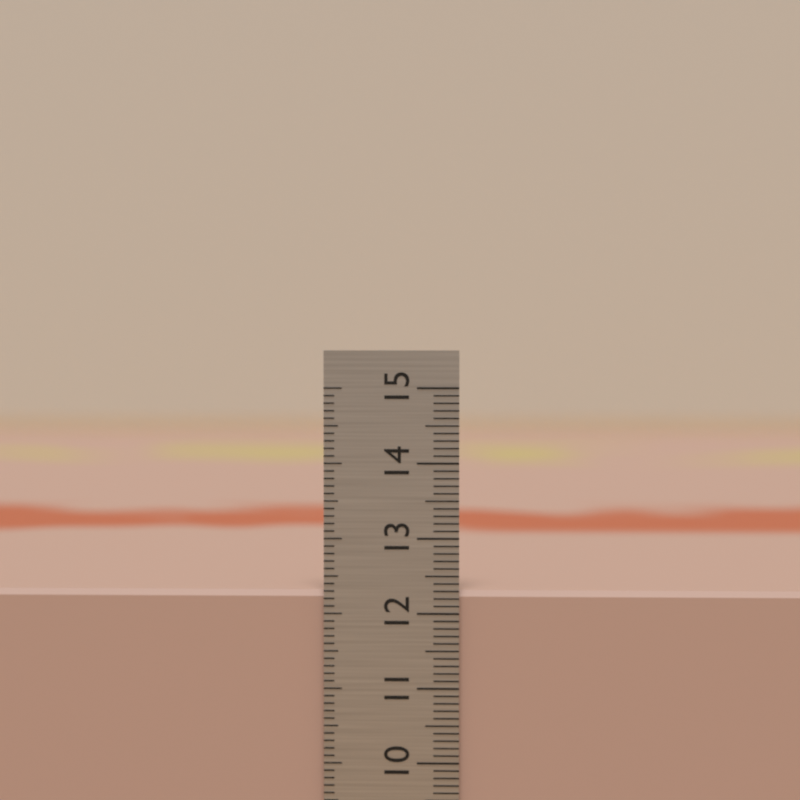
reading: 12.3 cm
